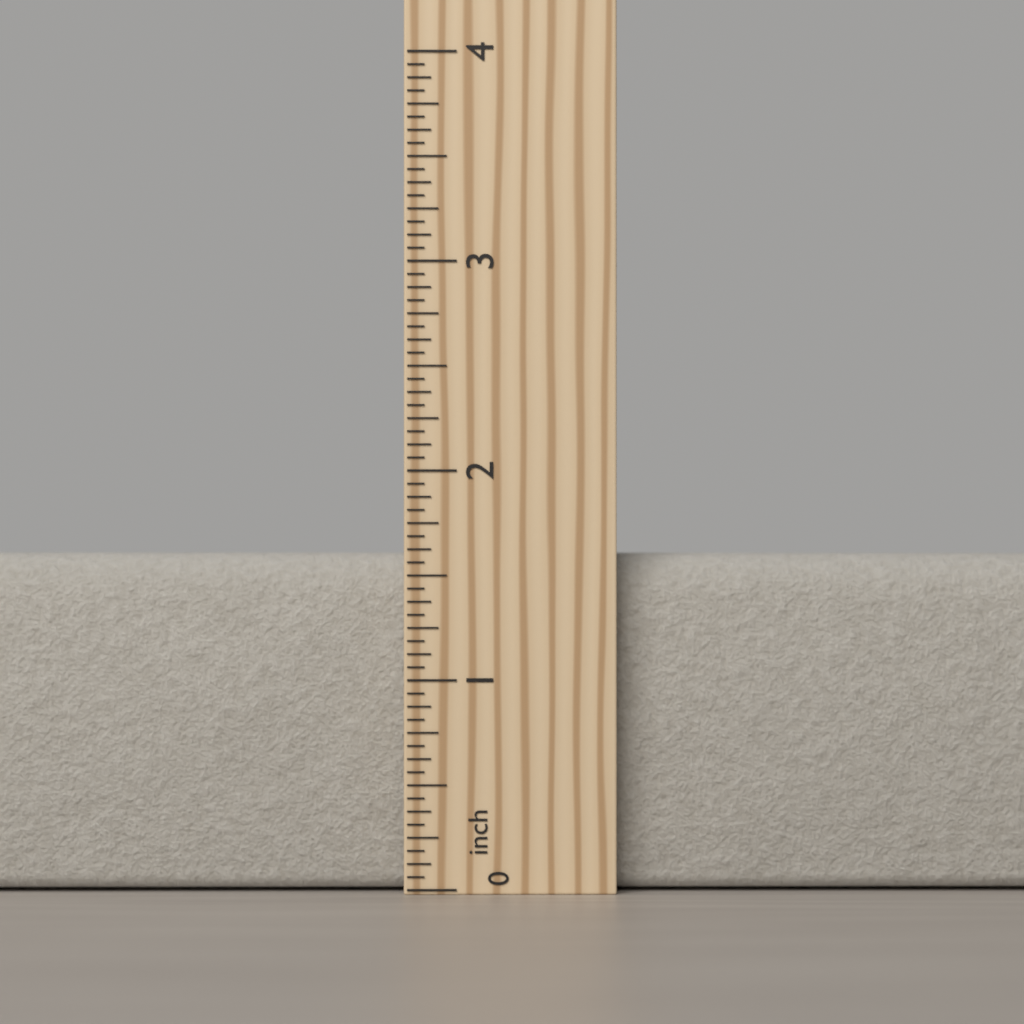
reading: 1.6250 inch
